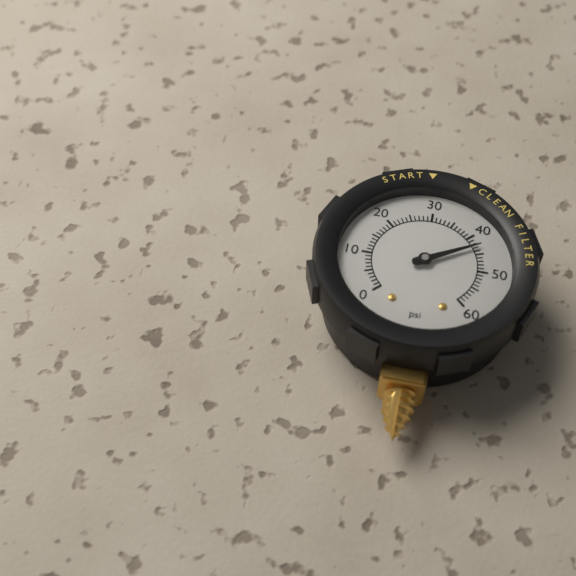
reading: 43 psi
